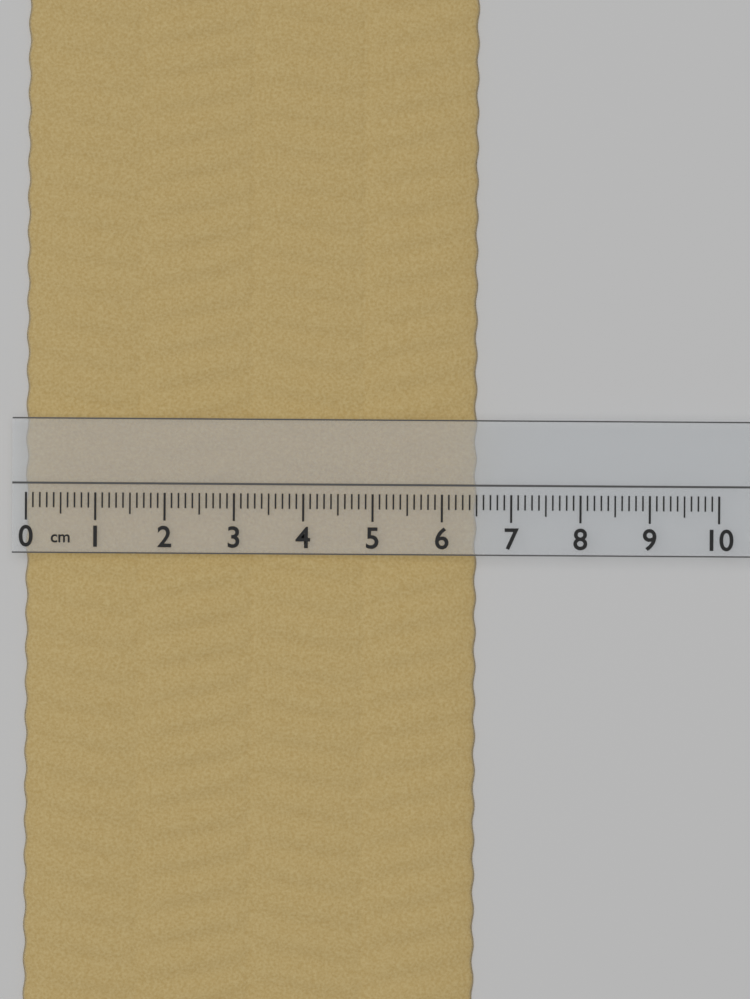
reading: 6.5 cm
